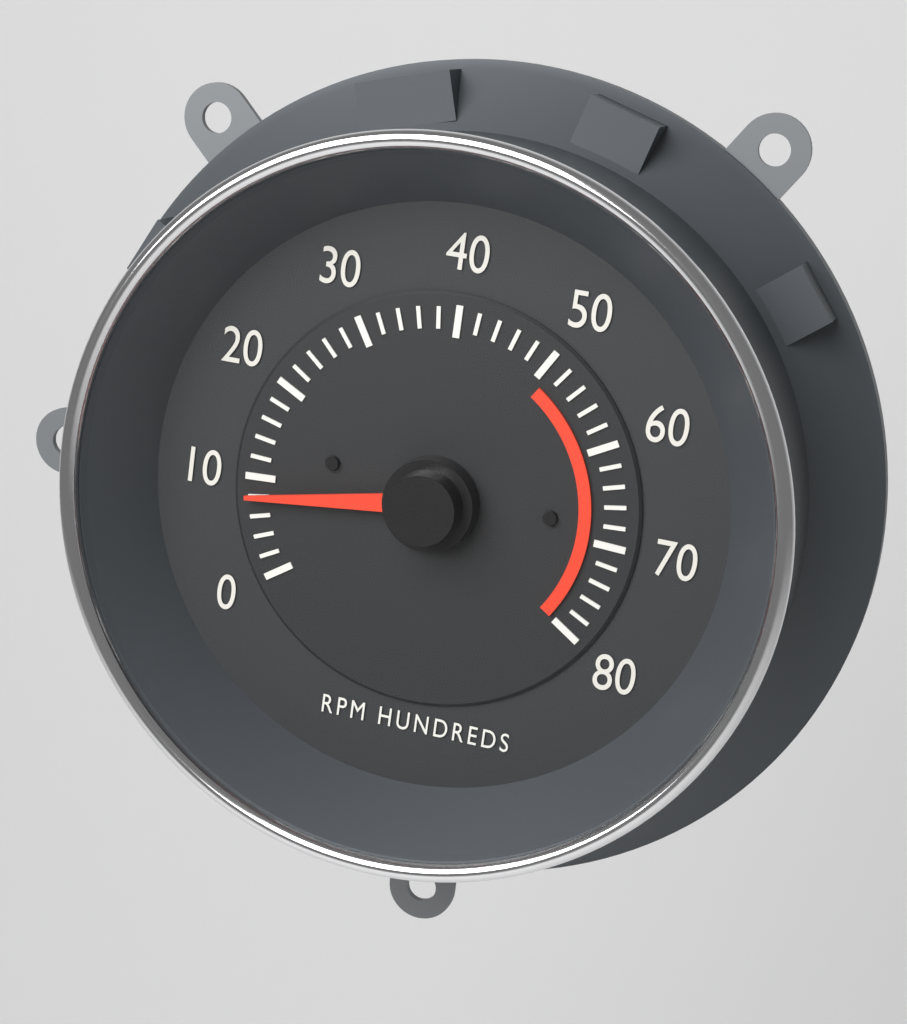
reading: 800 RPM
